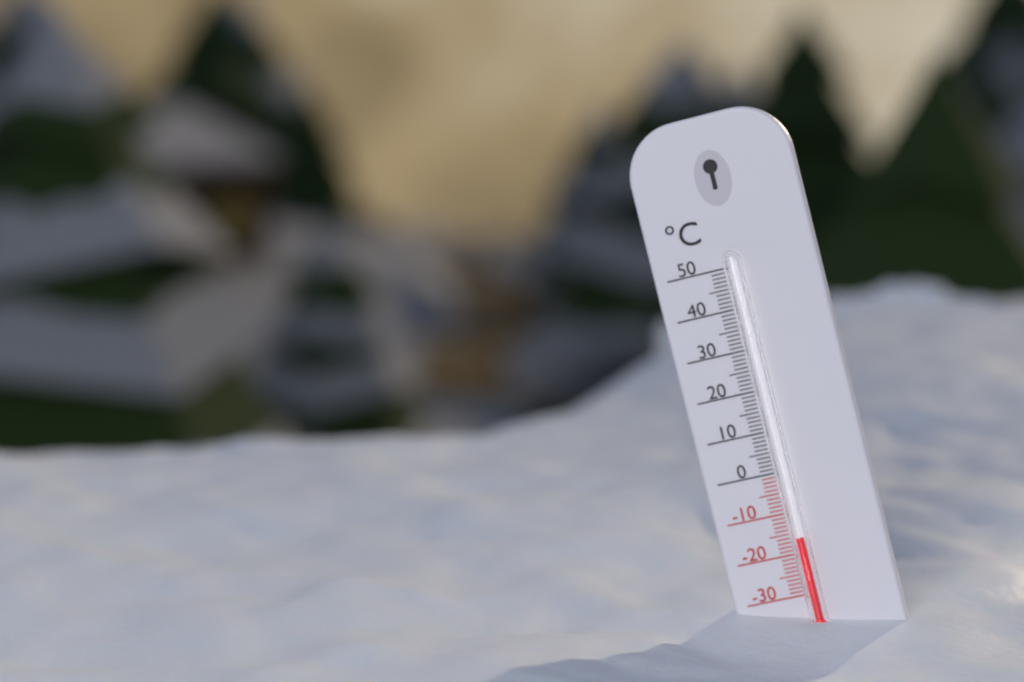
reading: -16 °C
